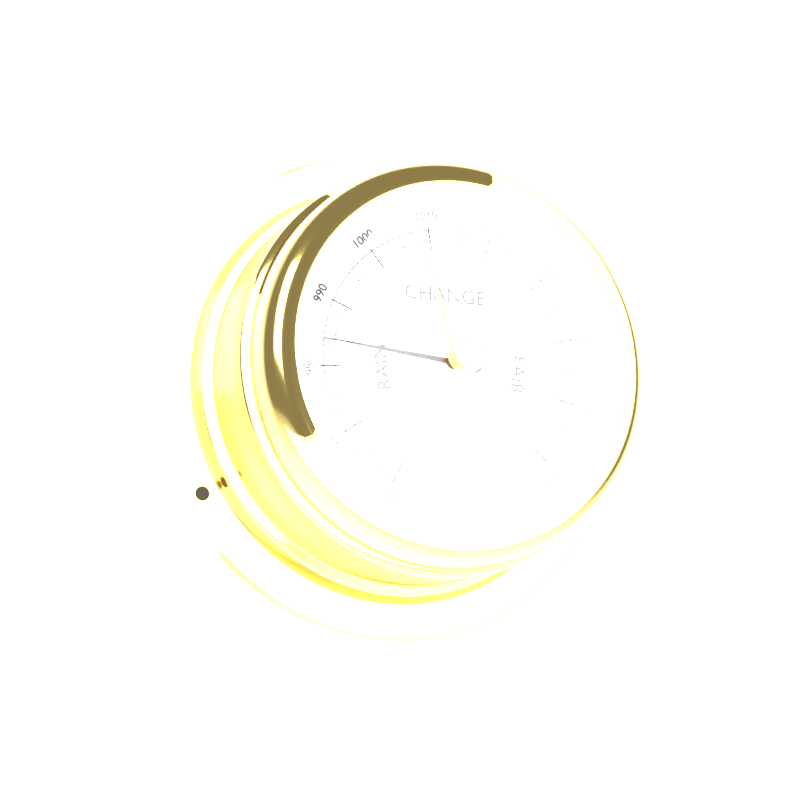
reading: 984 mbar
